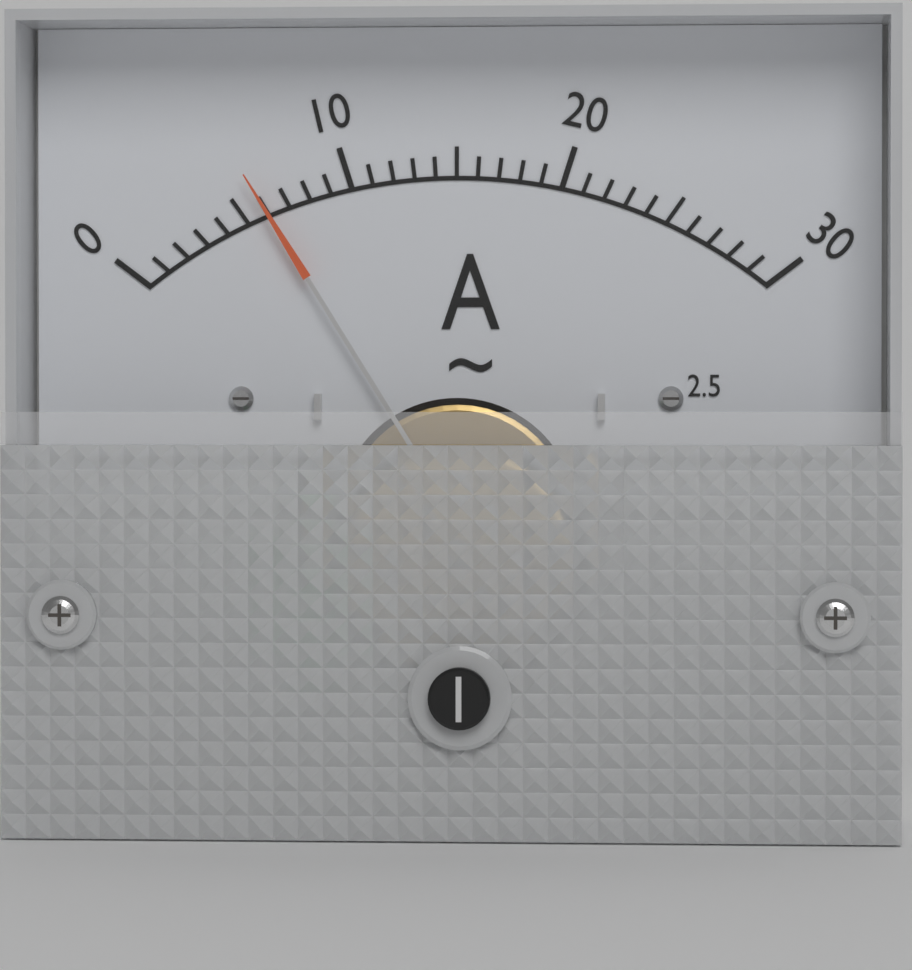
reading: 6 A
